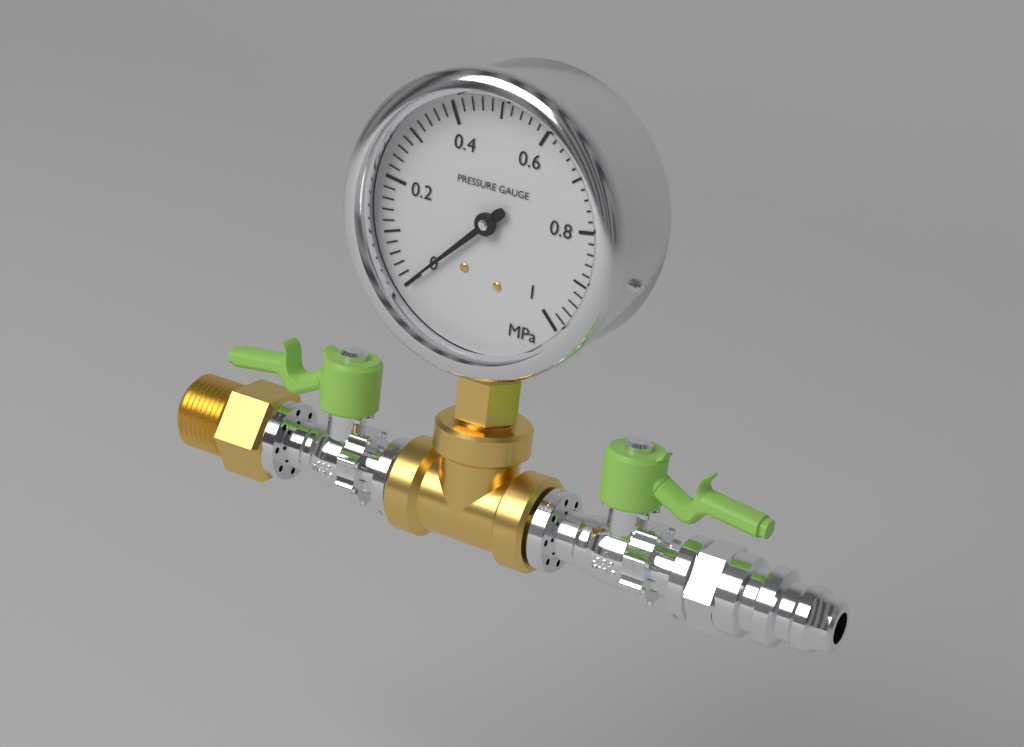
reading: 0.00 MPa
